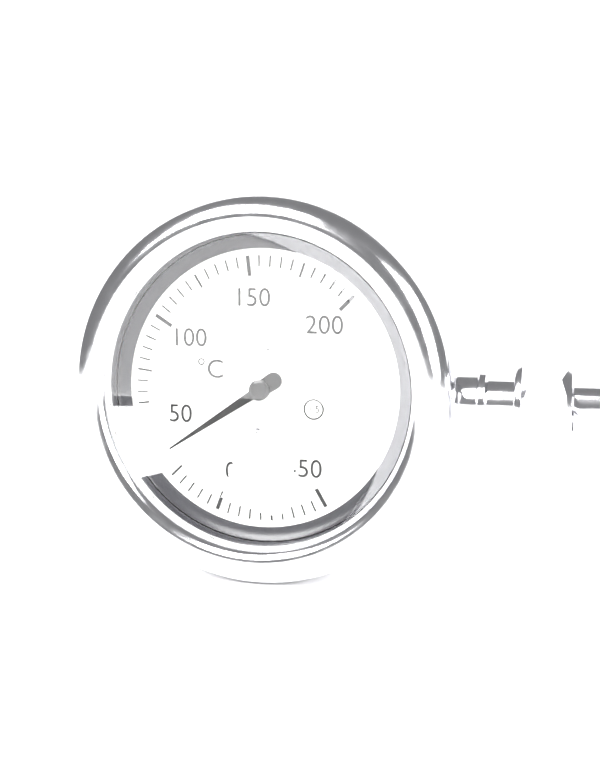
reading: 35 °C
